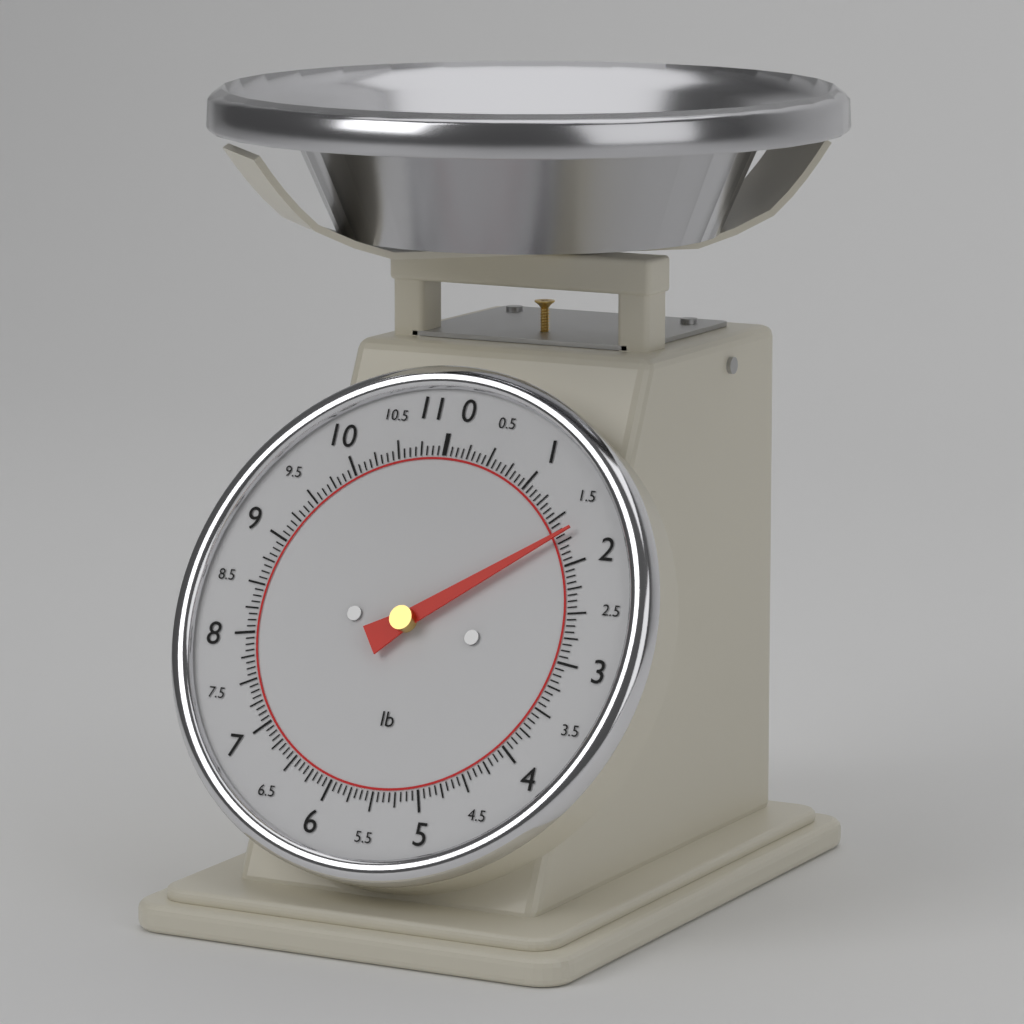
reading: 1.6875 lb
